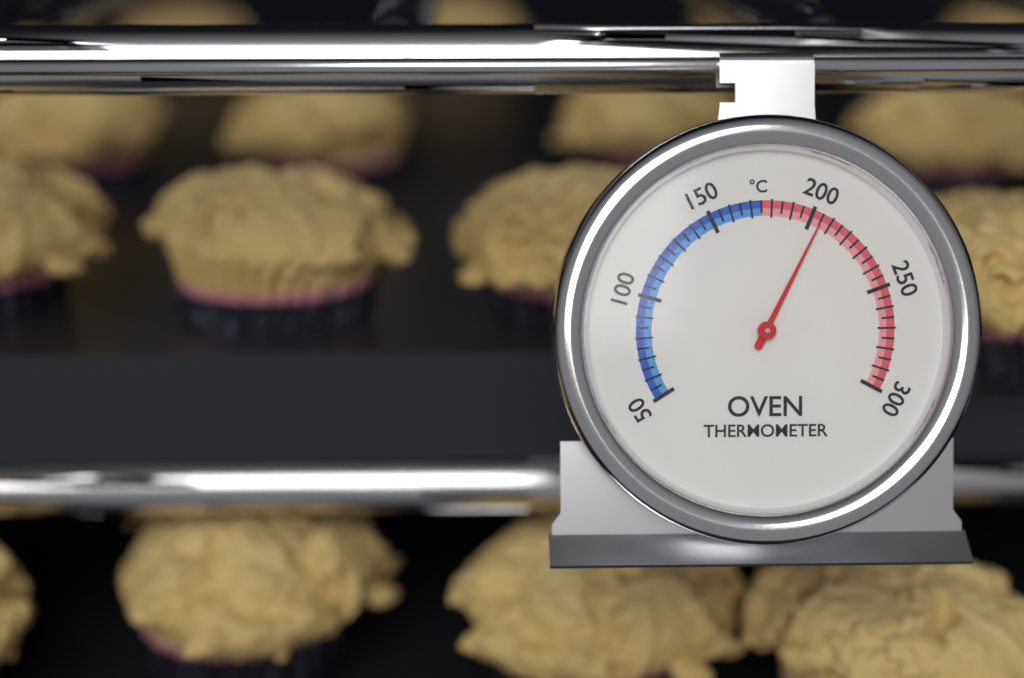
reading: 205 °C
